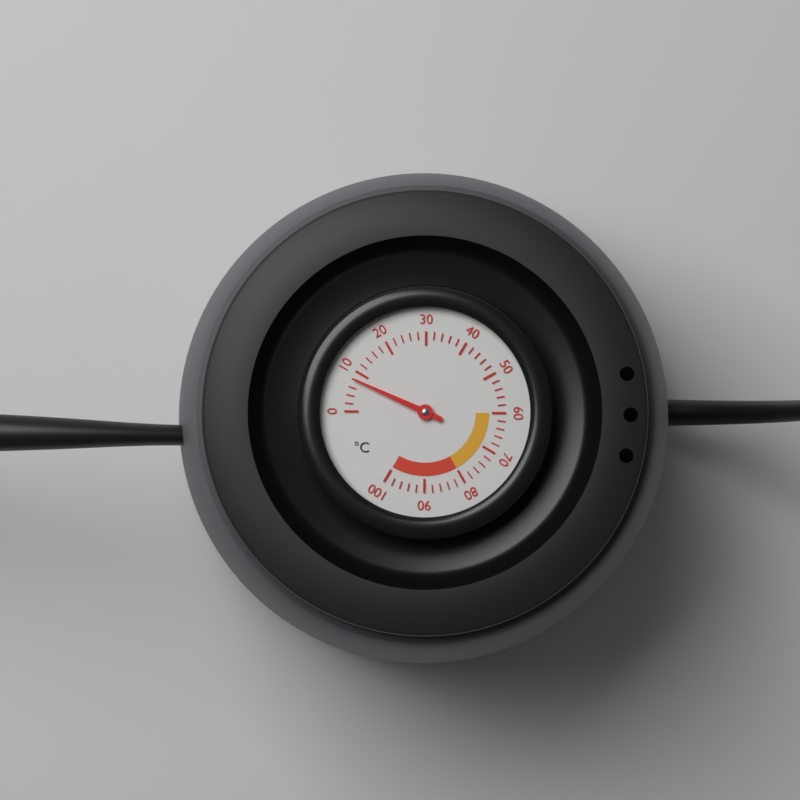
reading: 8 °C
